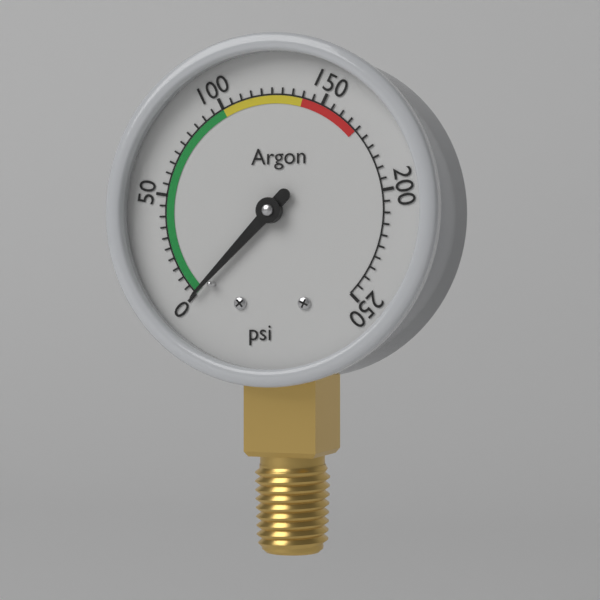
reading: 0 psi
